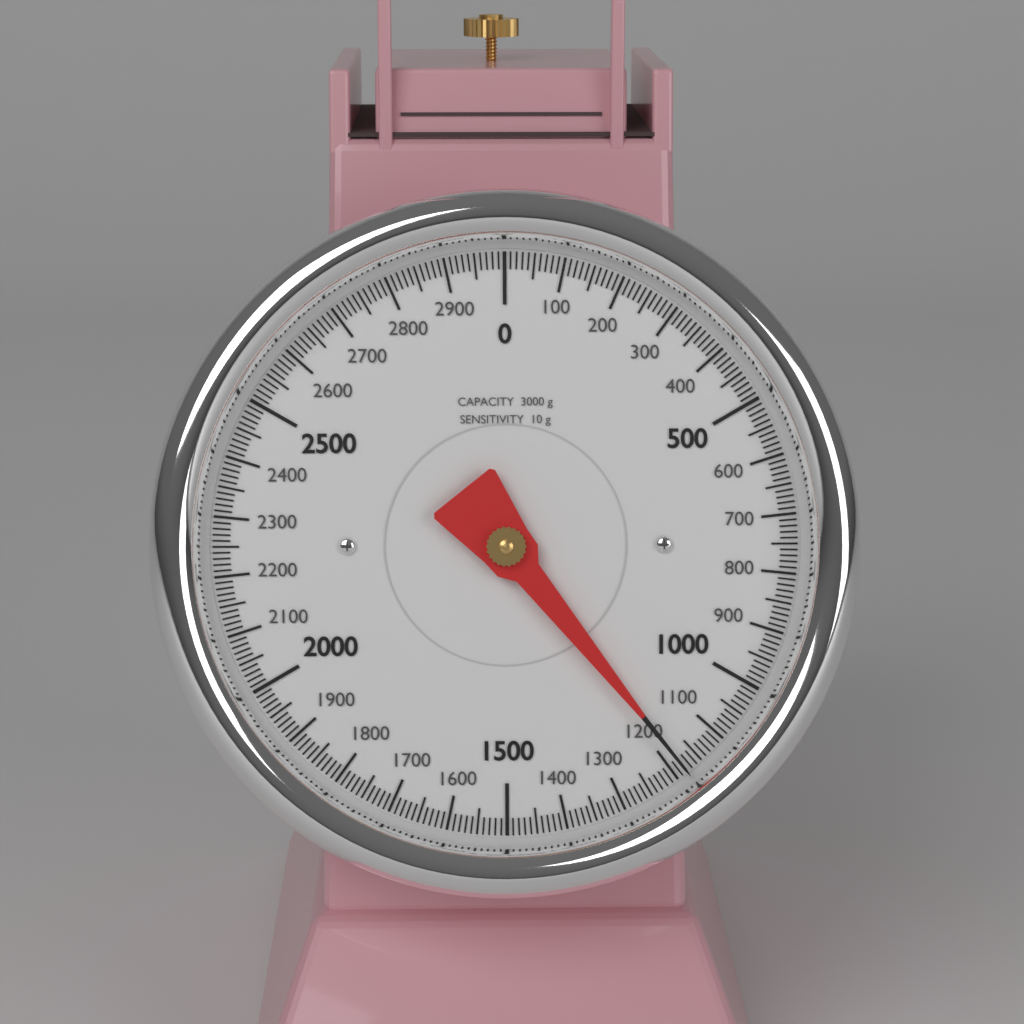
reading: 1180 g
